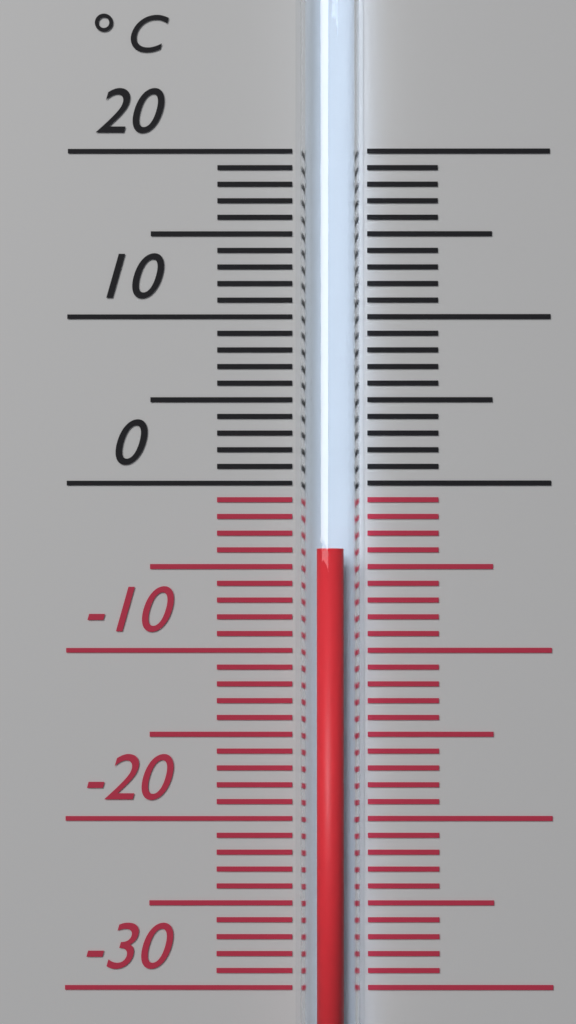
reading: -4 °C
